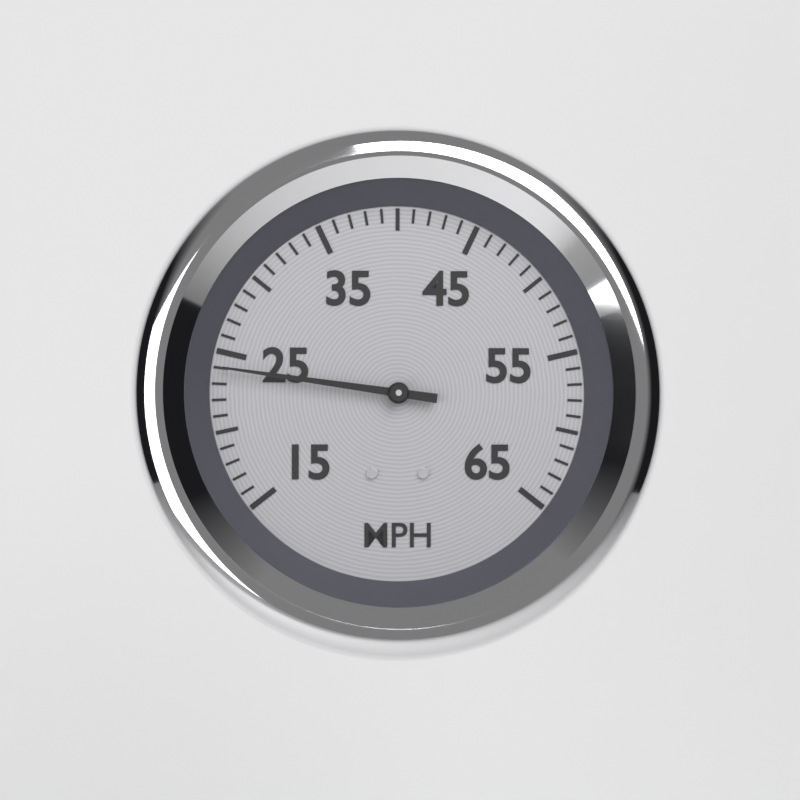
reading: 24 MPH
